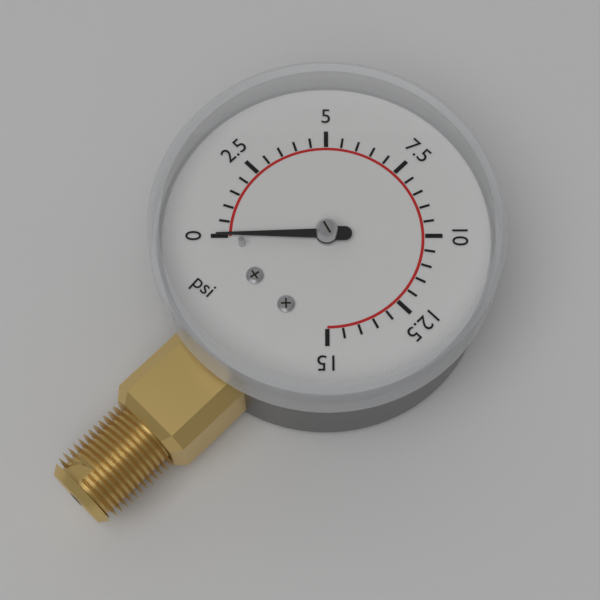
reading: 0.0 psi
